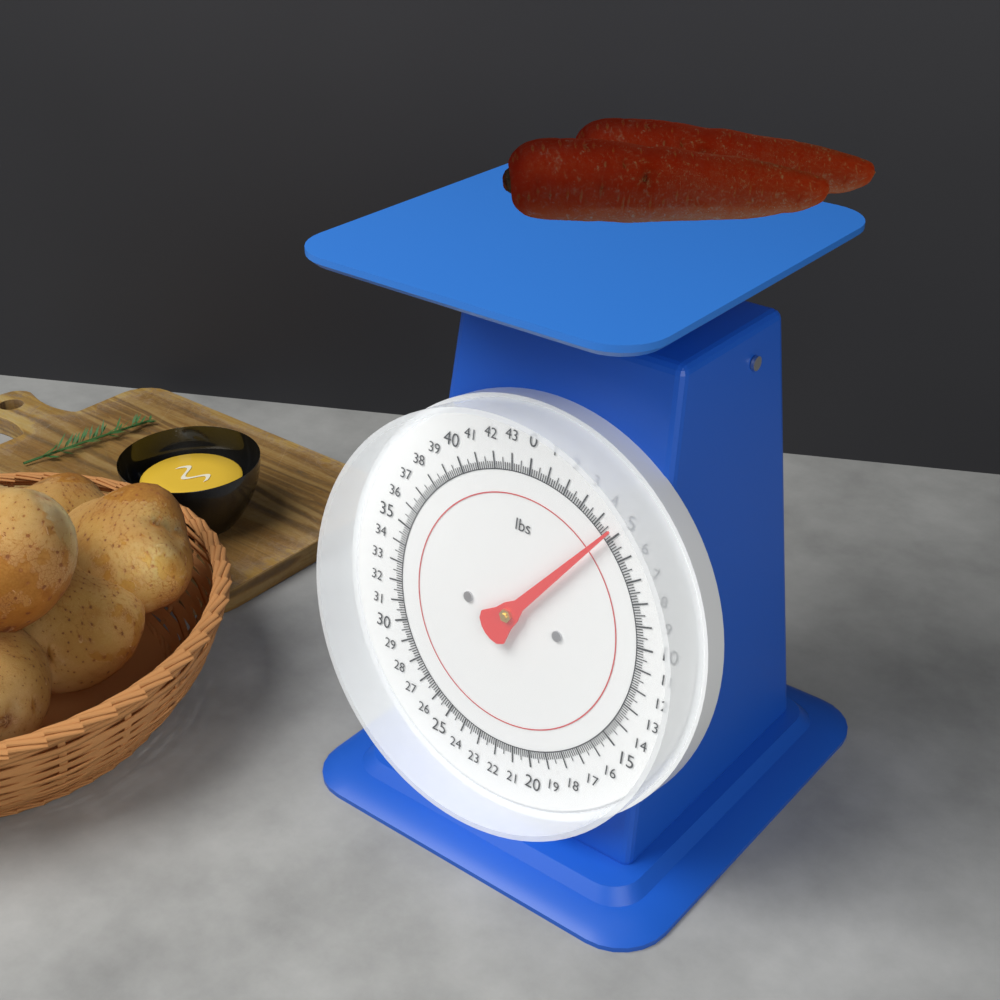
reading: 4.750 lbs
